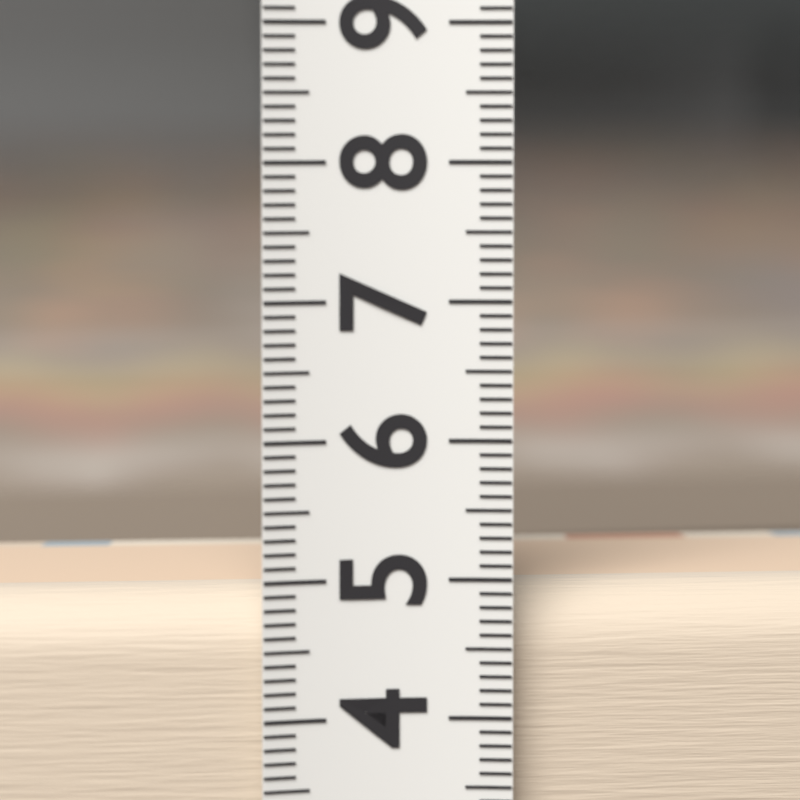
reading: 4.9 (no unit)
